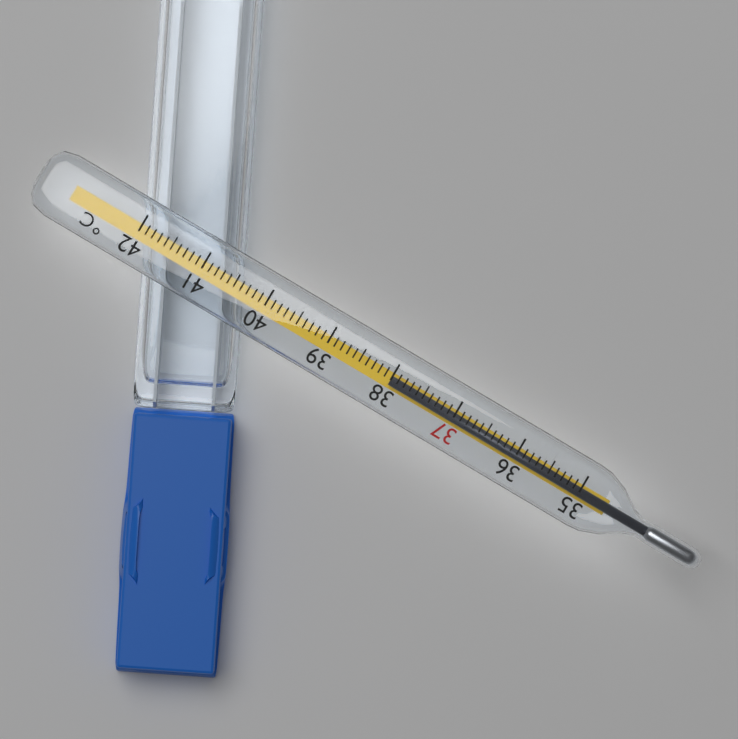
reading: 38.0 °C
